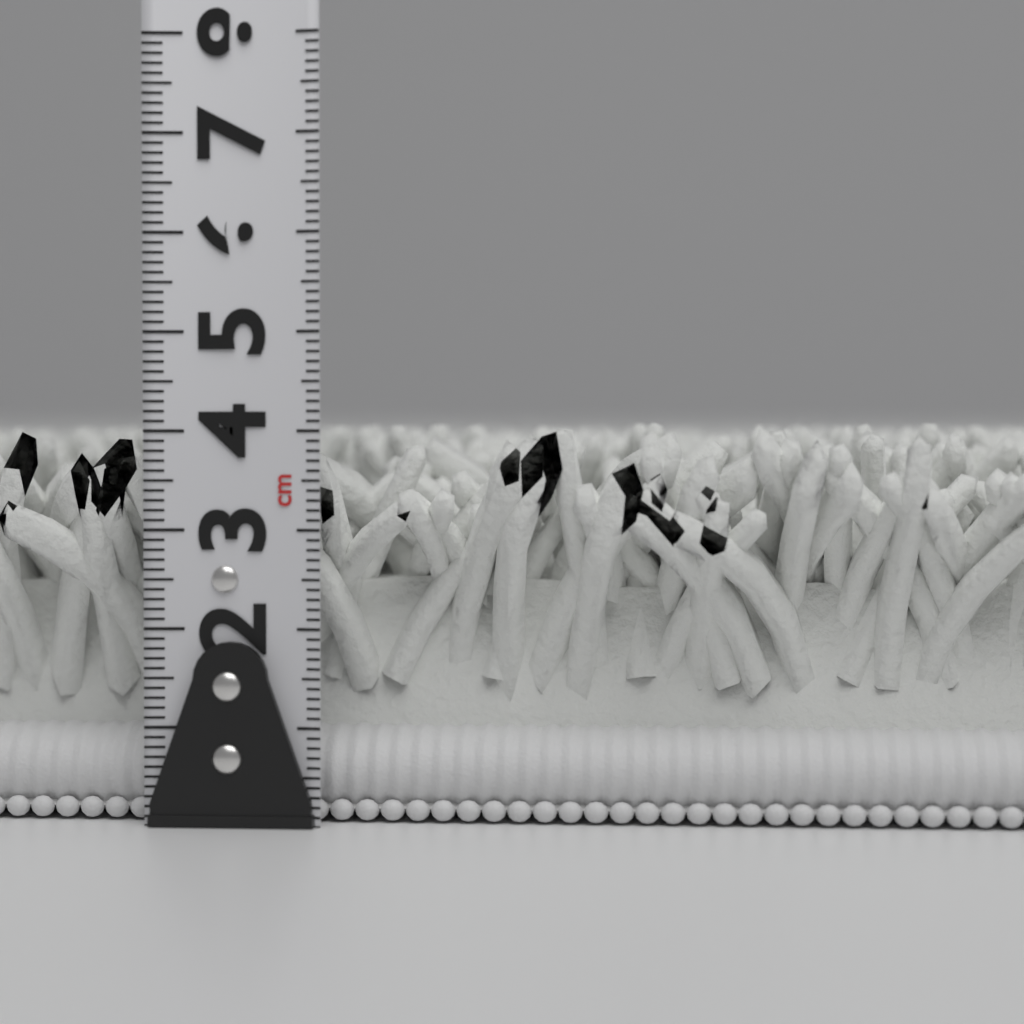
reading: 4.1 cm
